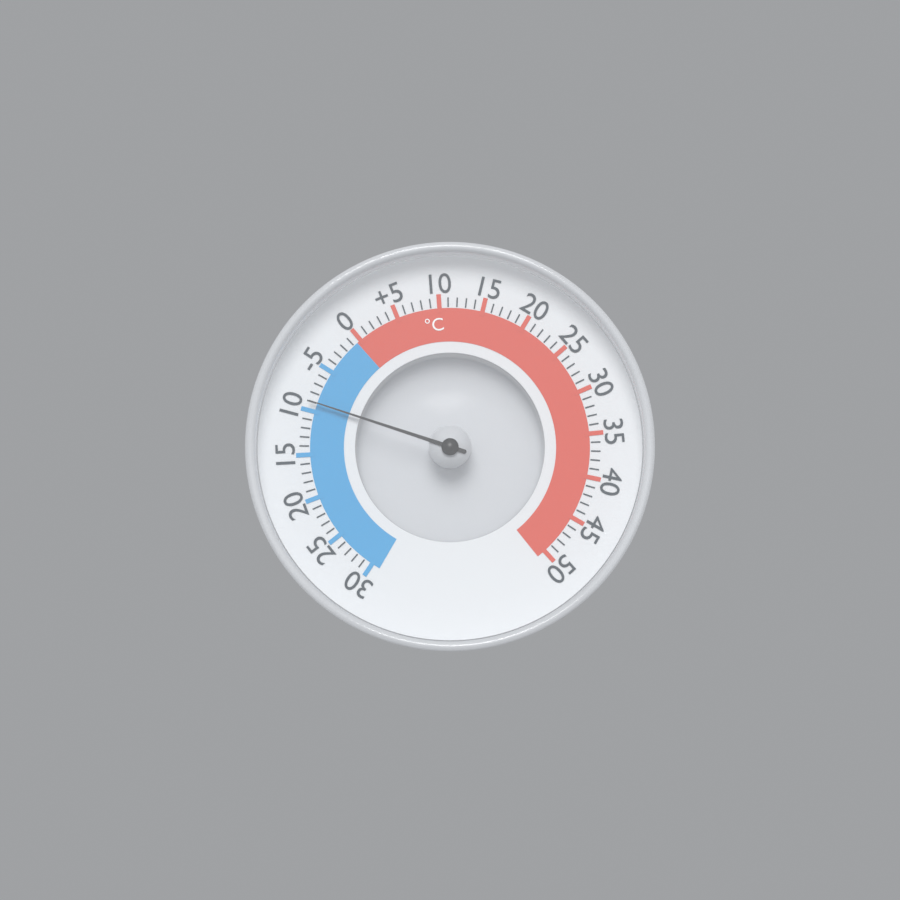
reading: -9 °C
